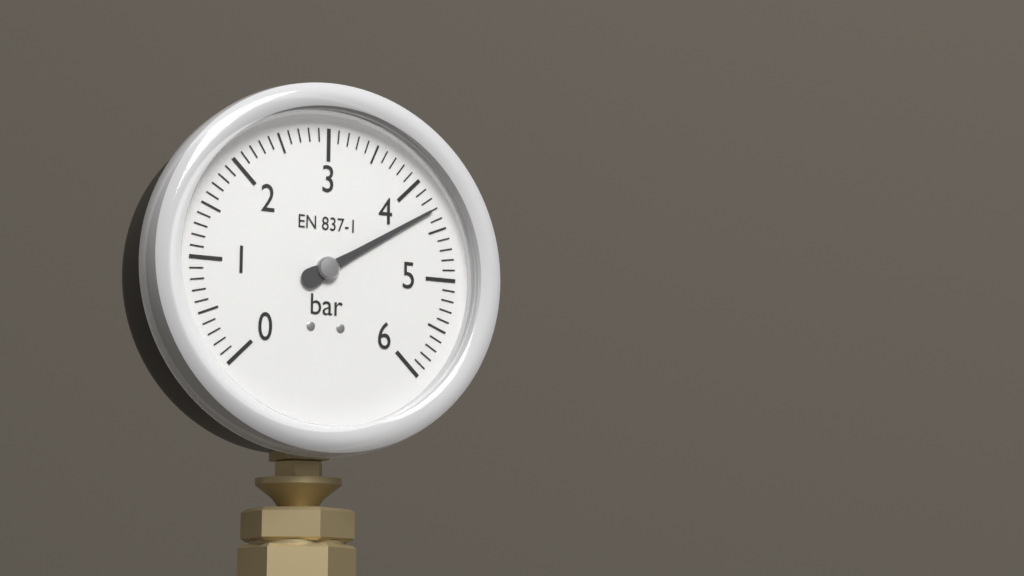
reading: 4.3 bar
